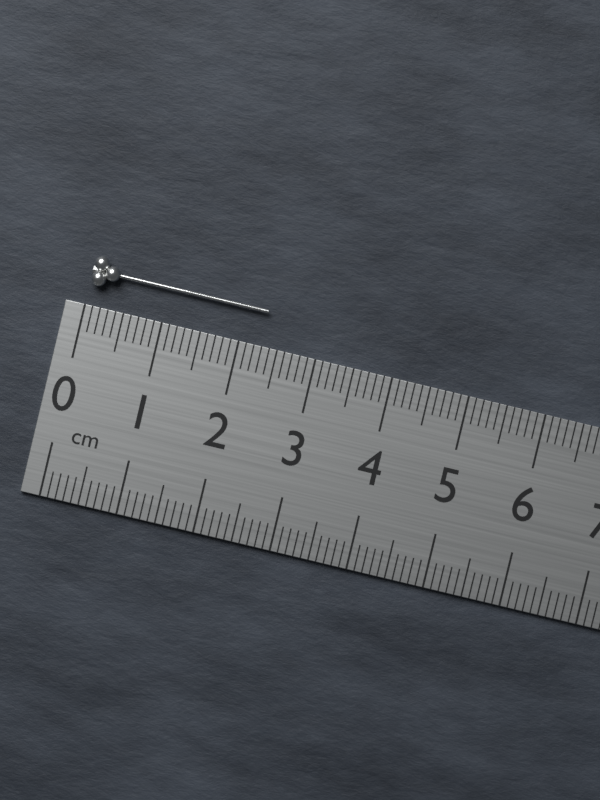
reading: 2.3 cm
